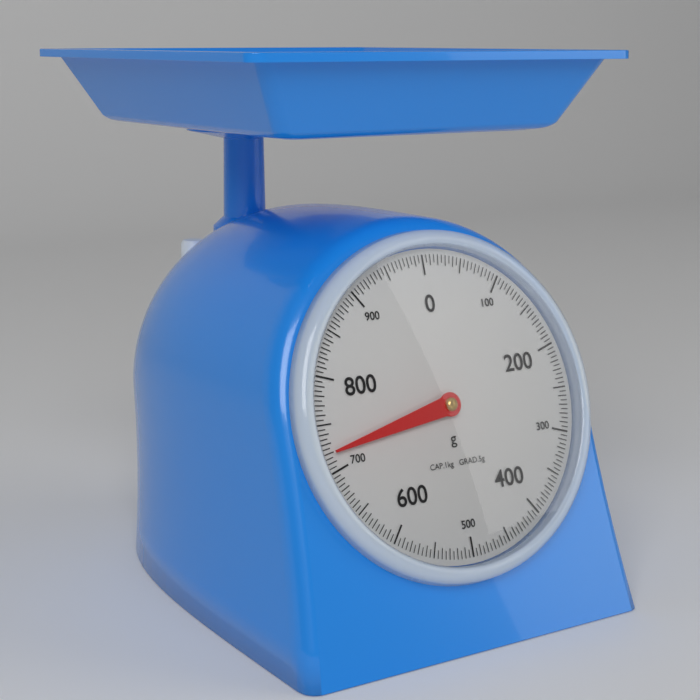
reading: 720 g
